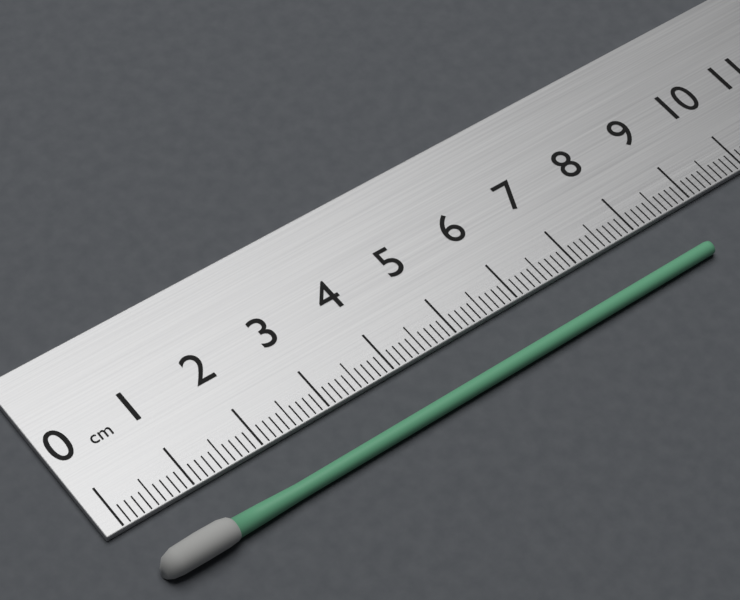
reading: 8.7 cm
